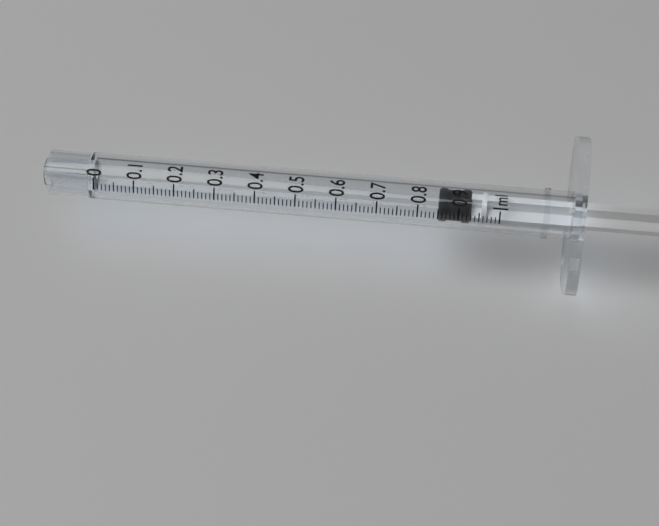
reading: 0.85 ml
